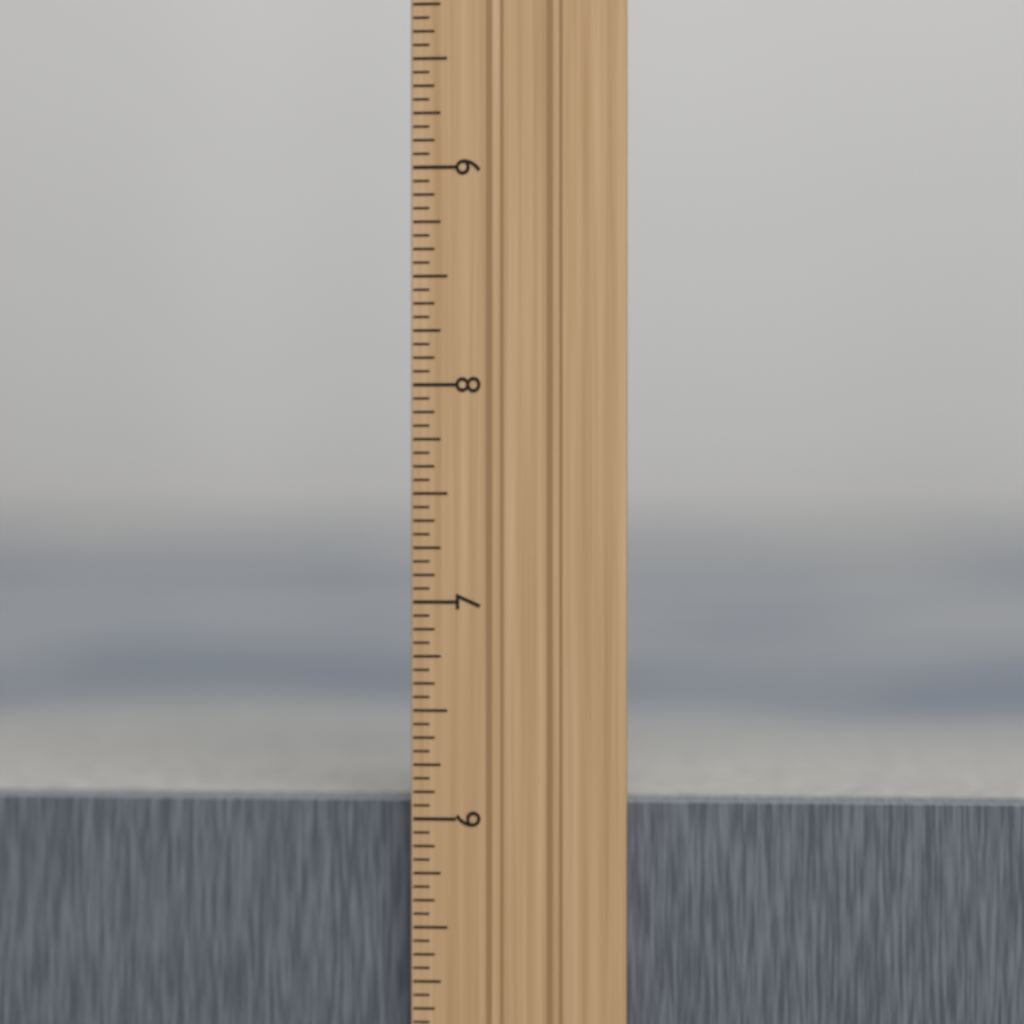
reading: 6.0625 in
